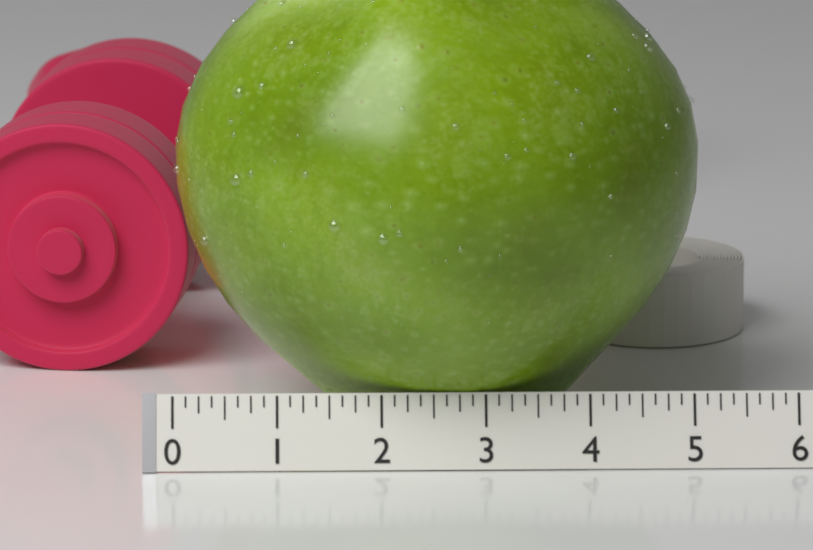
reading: 5.125 (no unit)
